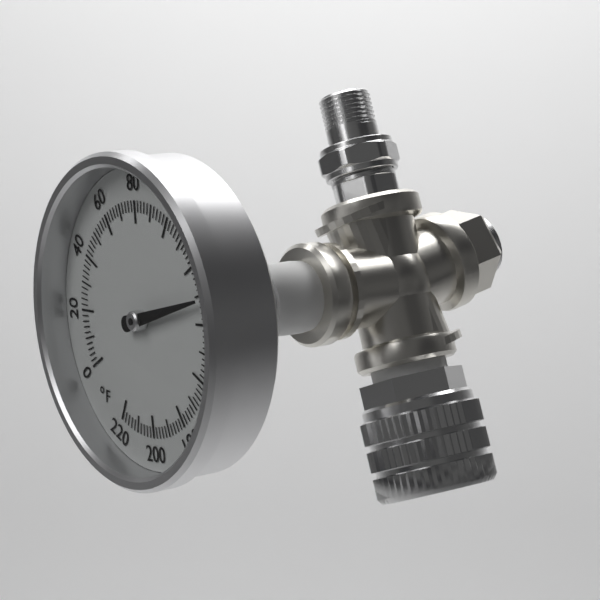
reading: 132 °F
